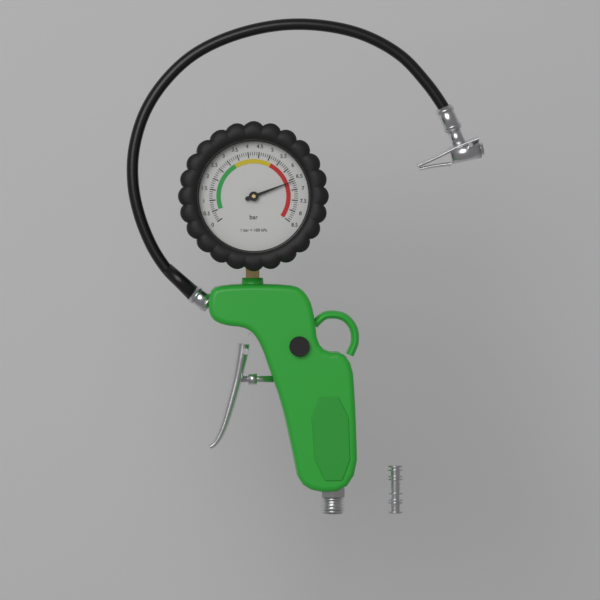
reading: 6.6 bar
